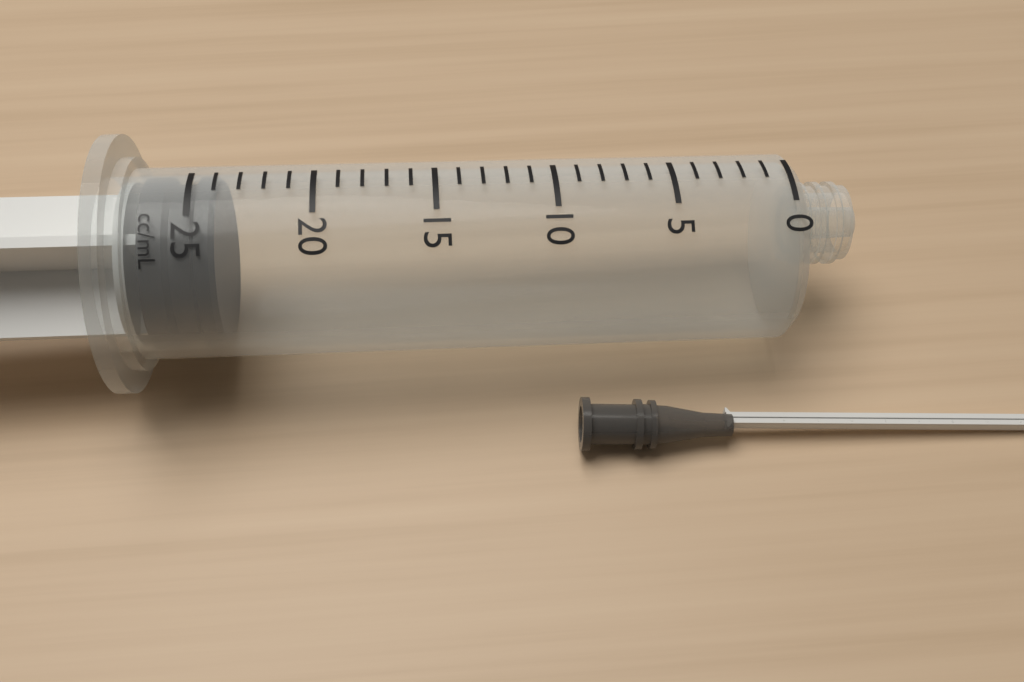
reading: 24 ml
